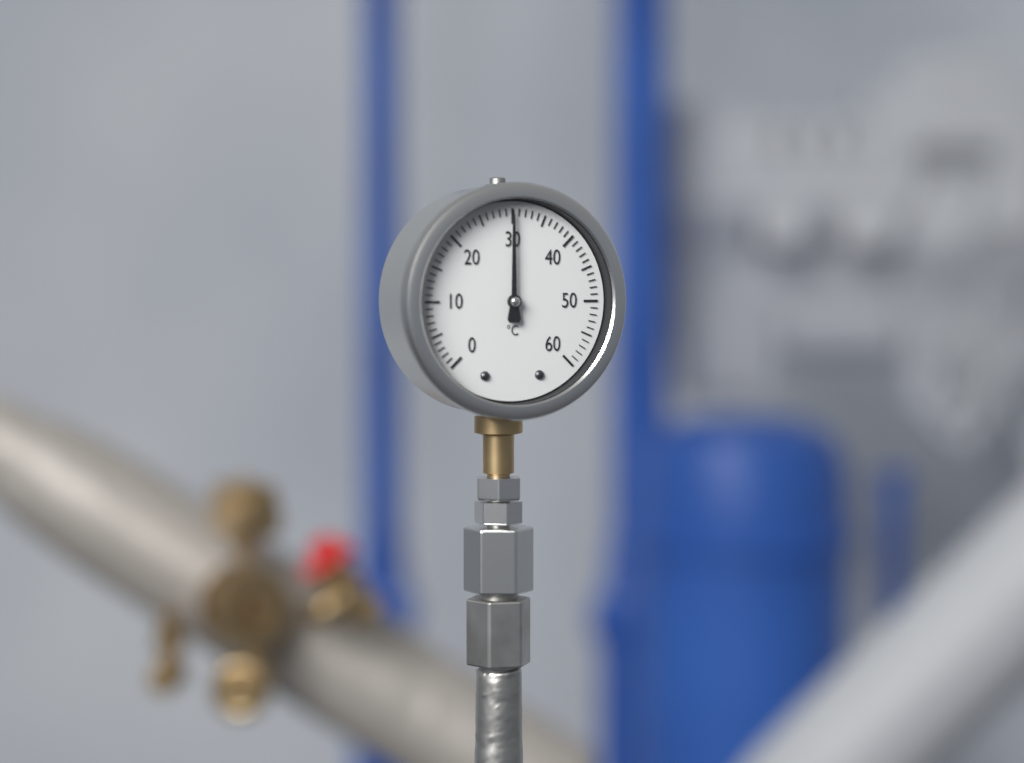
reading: 30 °C
